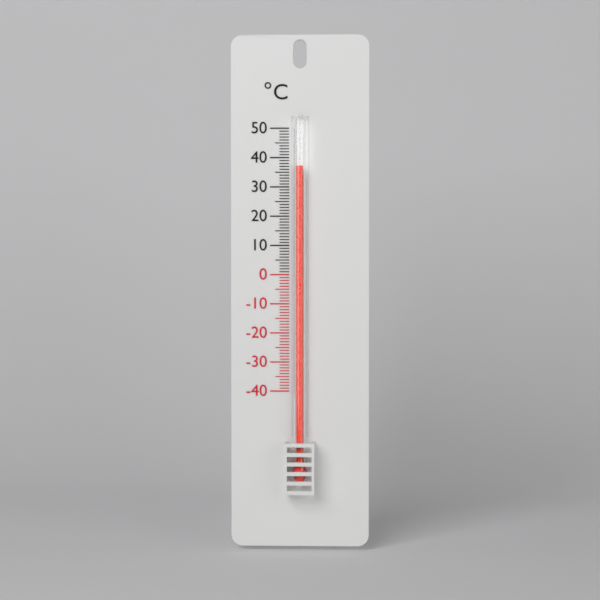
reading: 37 °C
